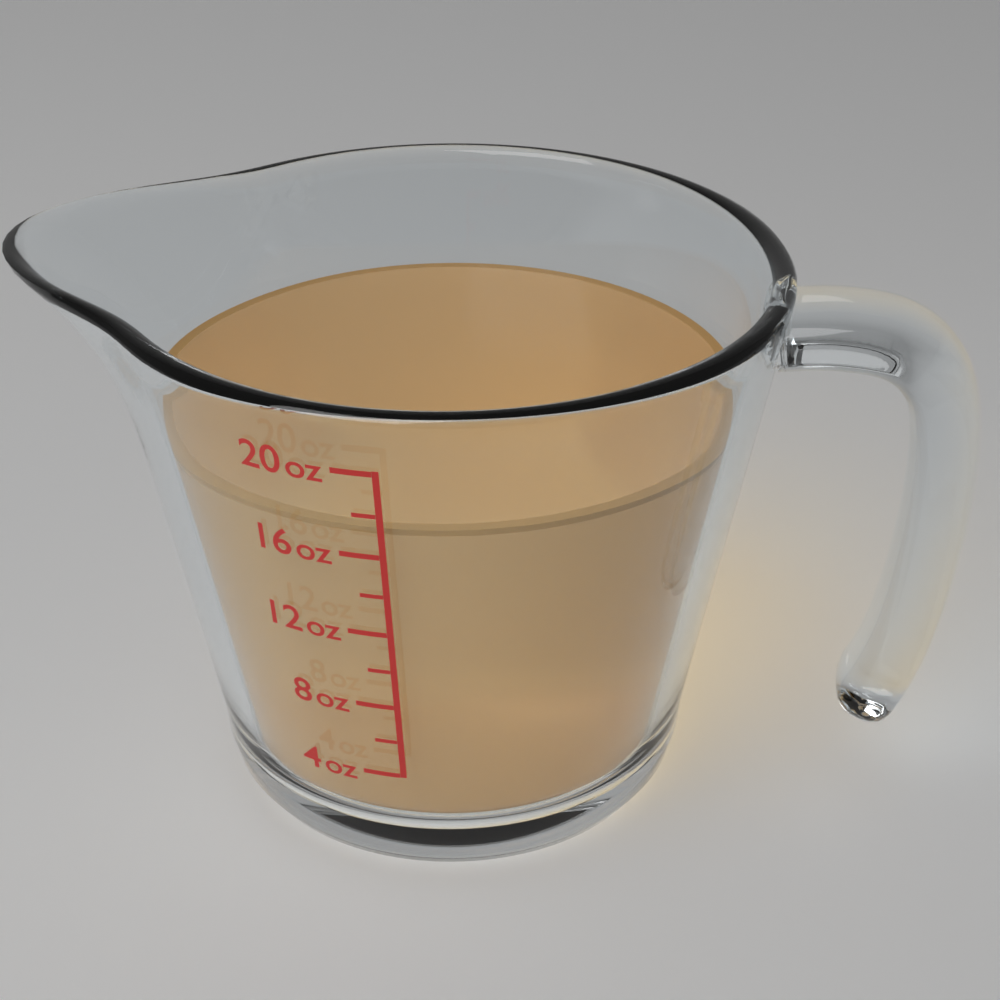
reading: 17 oz
